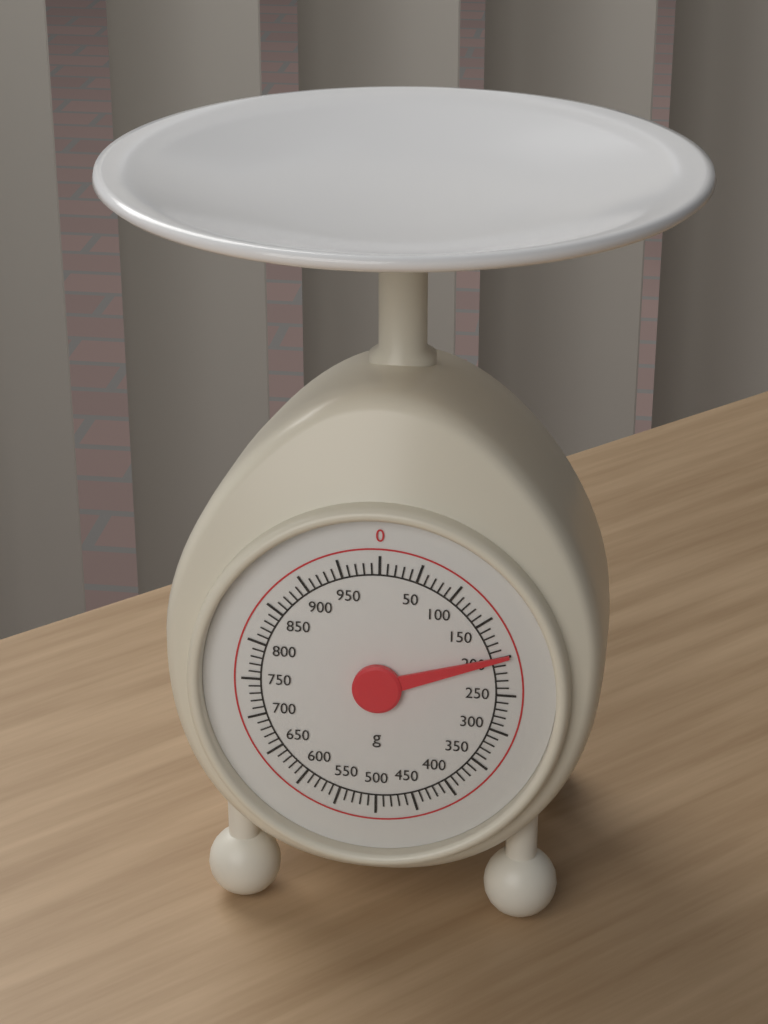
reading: 200 g
